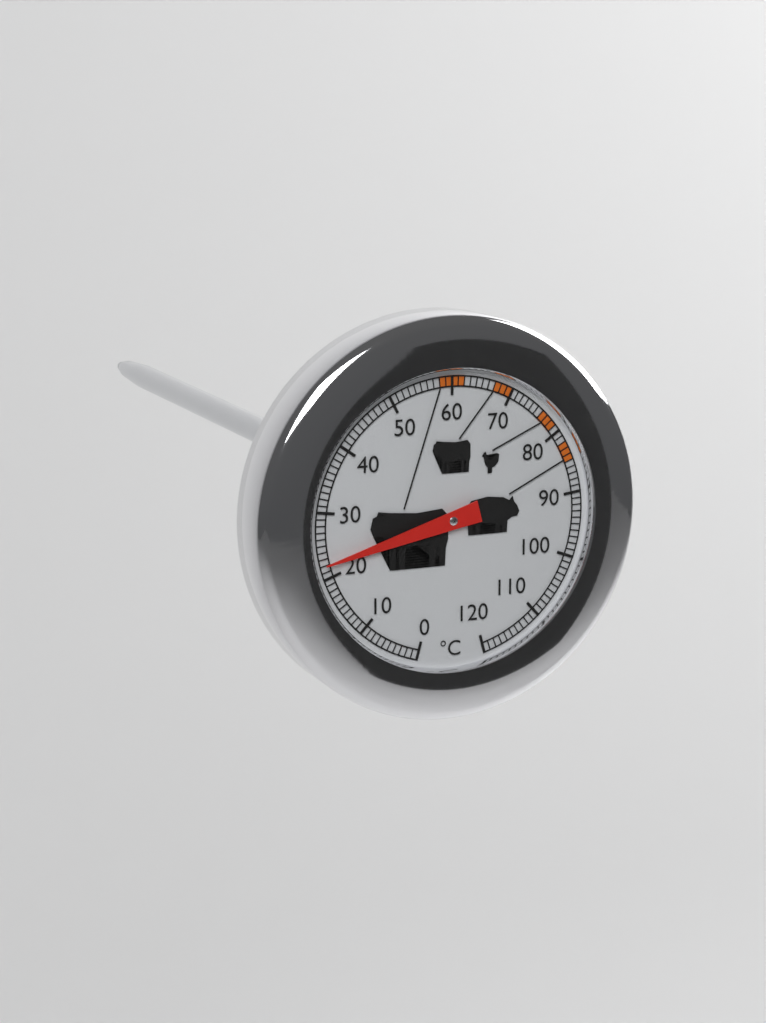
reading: 22 °C
